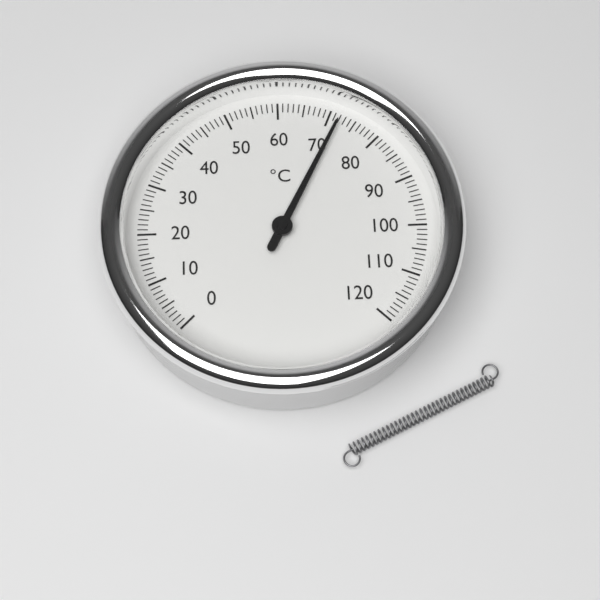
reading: 72 °C
